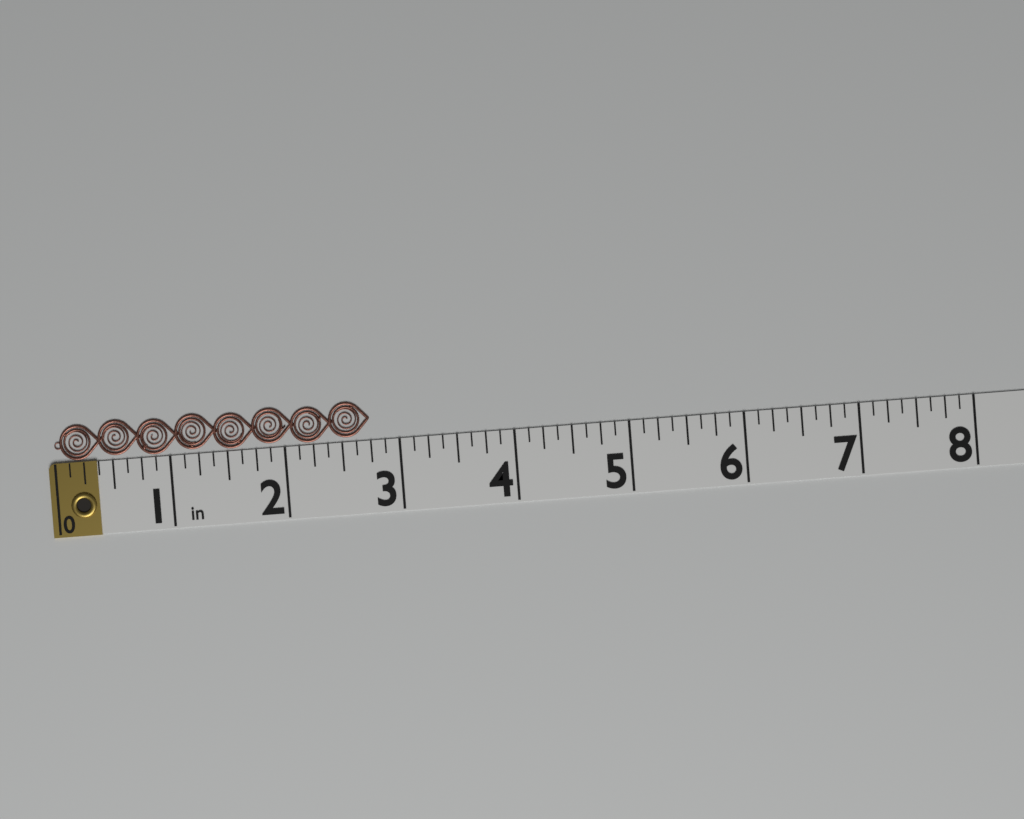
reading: 2.750 in
